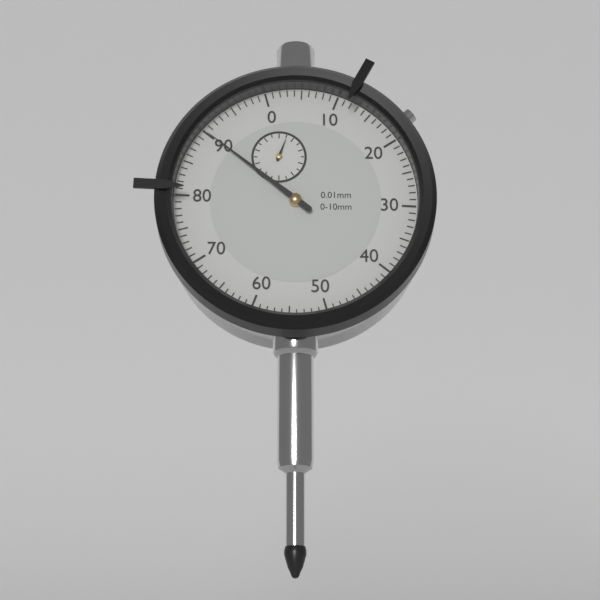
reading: 0.90 mm
